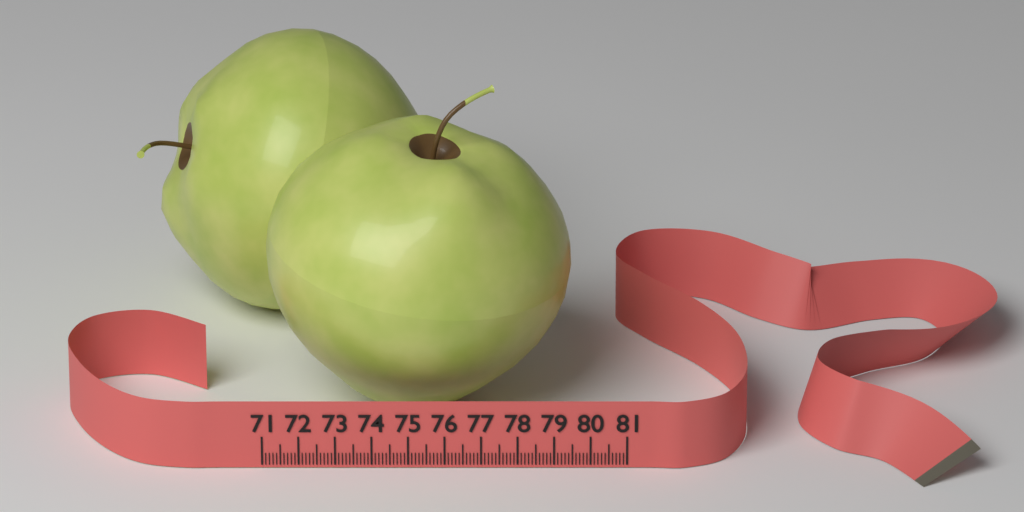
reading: 79.5 (no unit)
